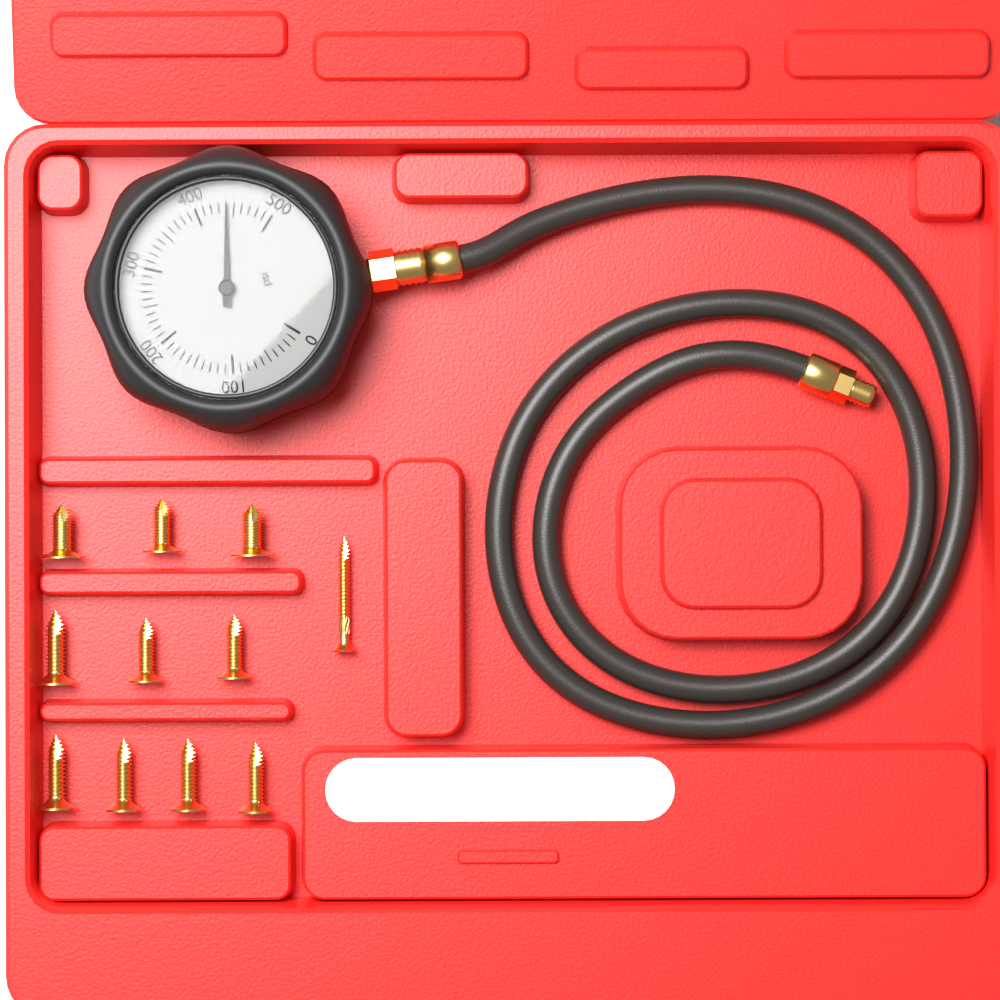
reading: 440 psi
